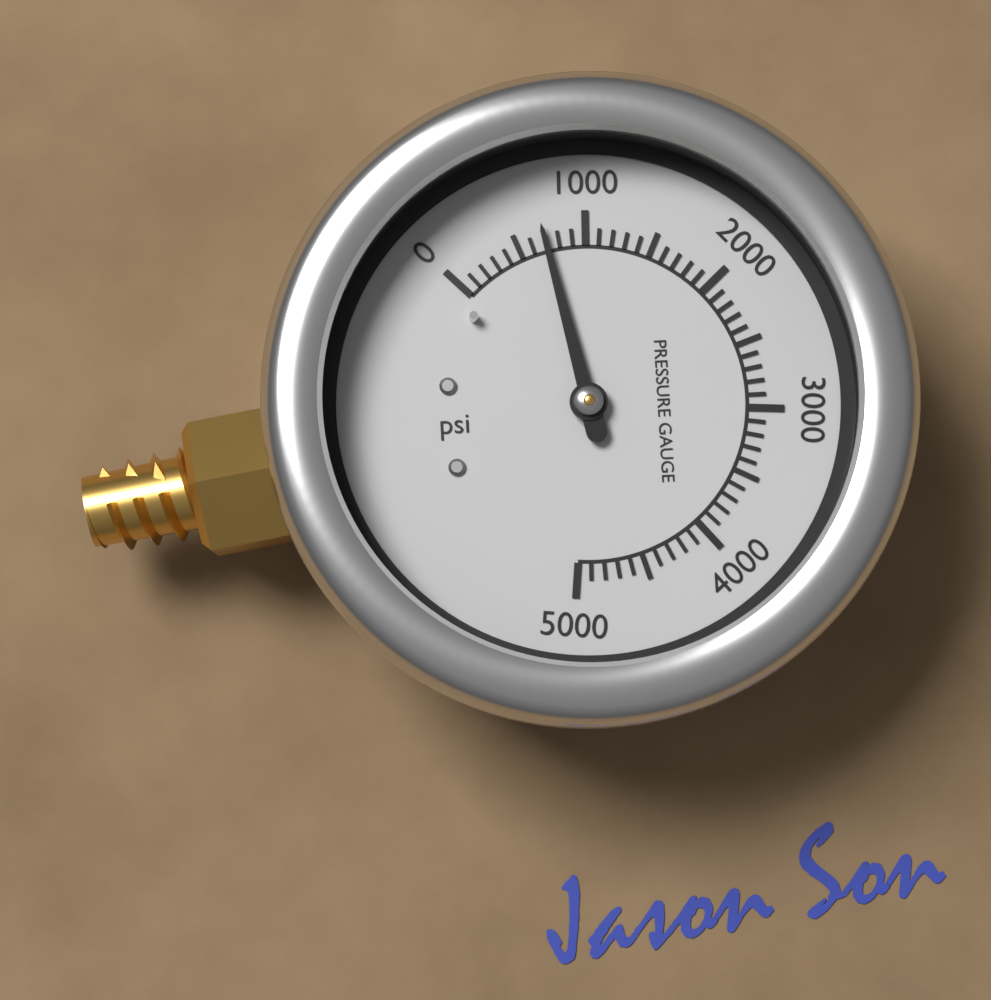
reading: 700 psi
